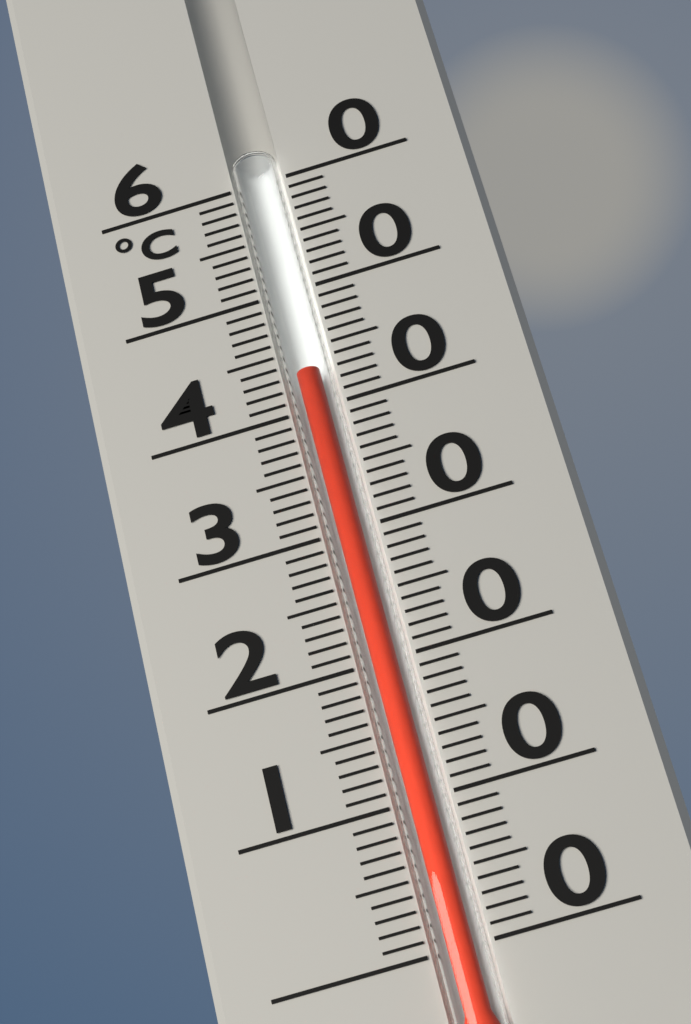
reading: 43 °C
